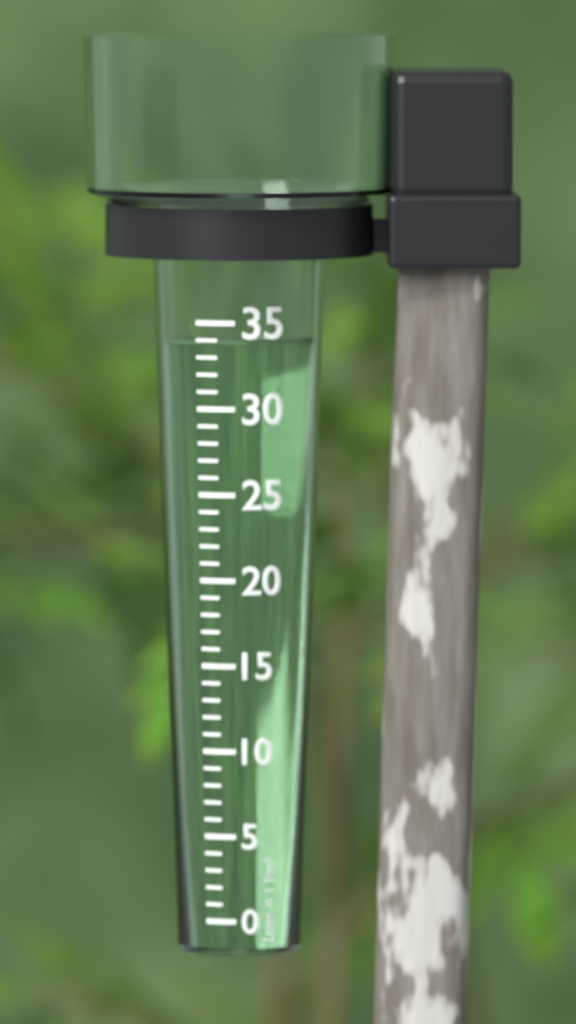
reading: 34 mm
